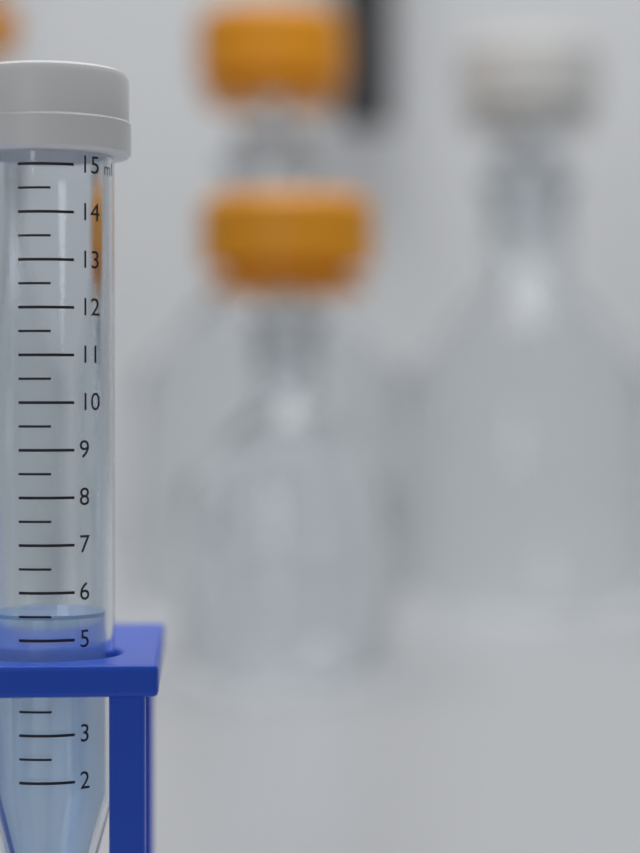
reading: 5.5 ml
